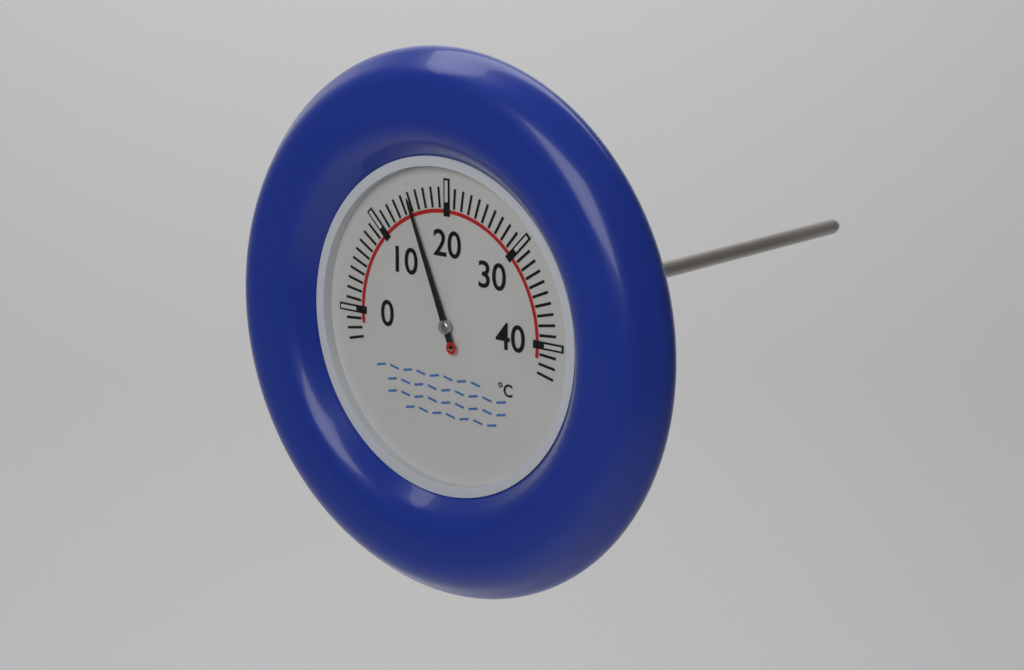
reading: 15 °C
